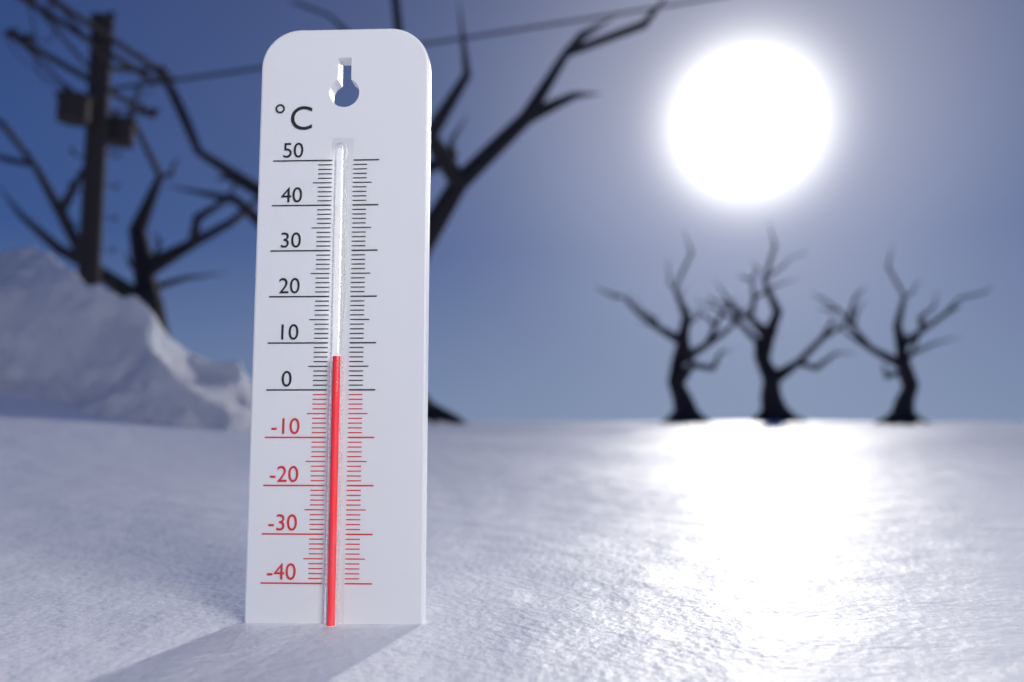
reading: 7 °C
